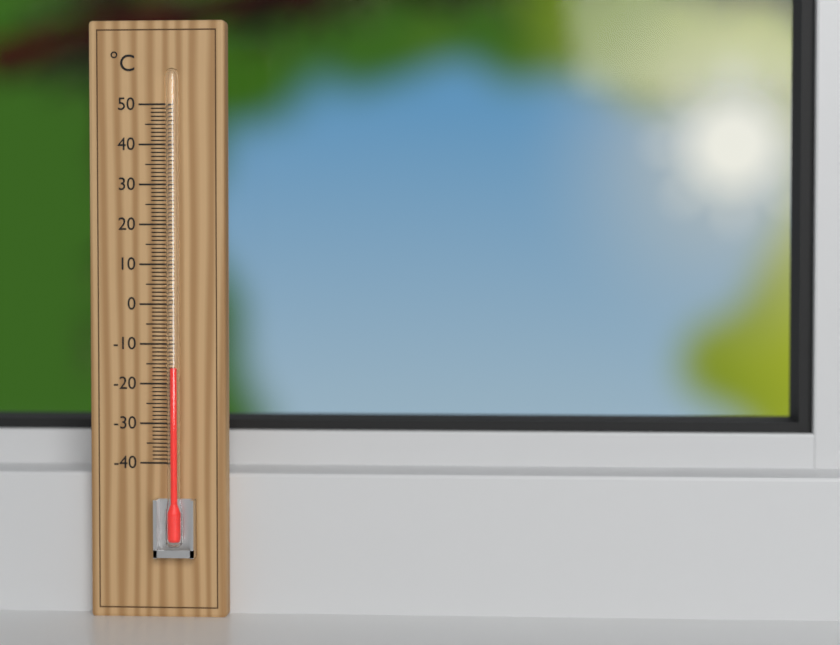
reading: -16 °C
